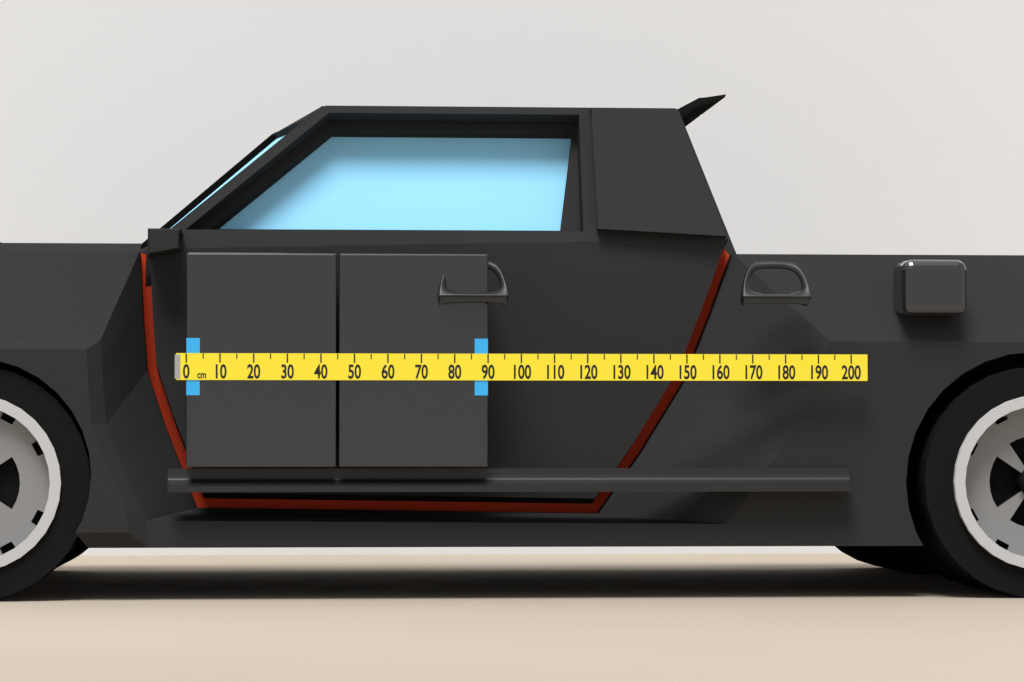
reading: 90 cm
